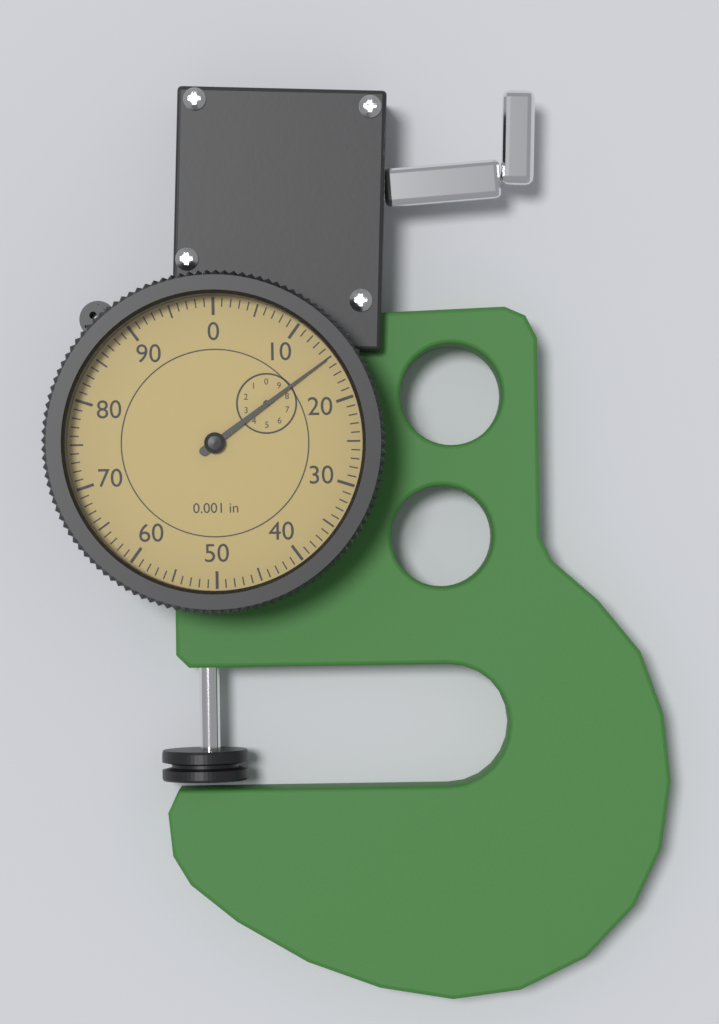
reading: 15 0.001 in
